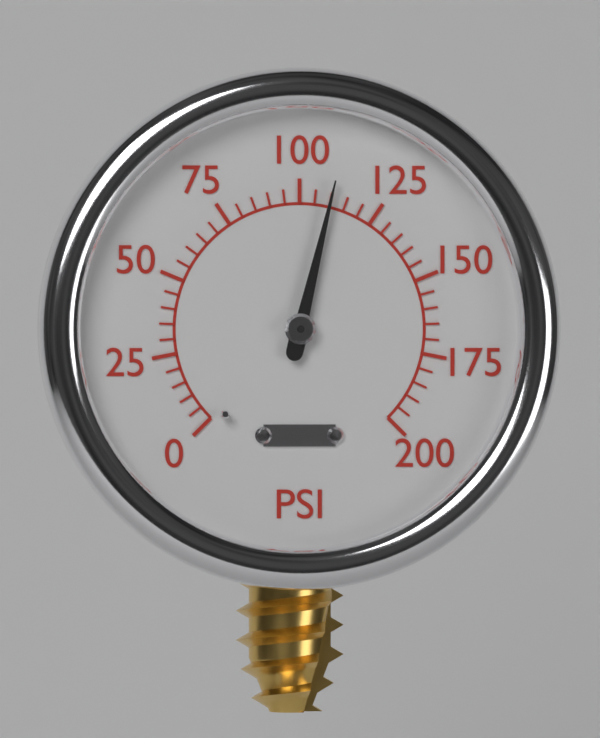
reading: 110 psi
